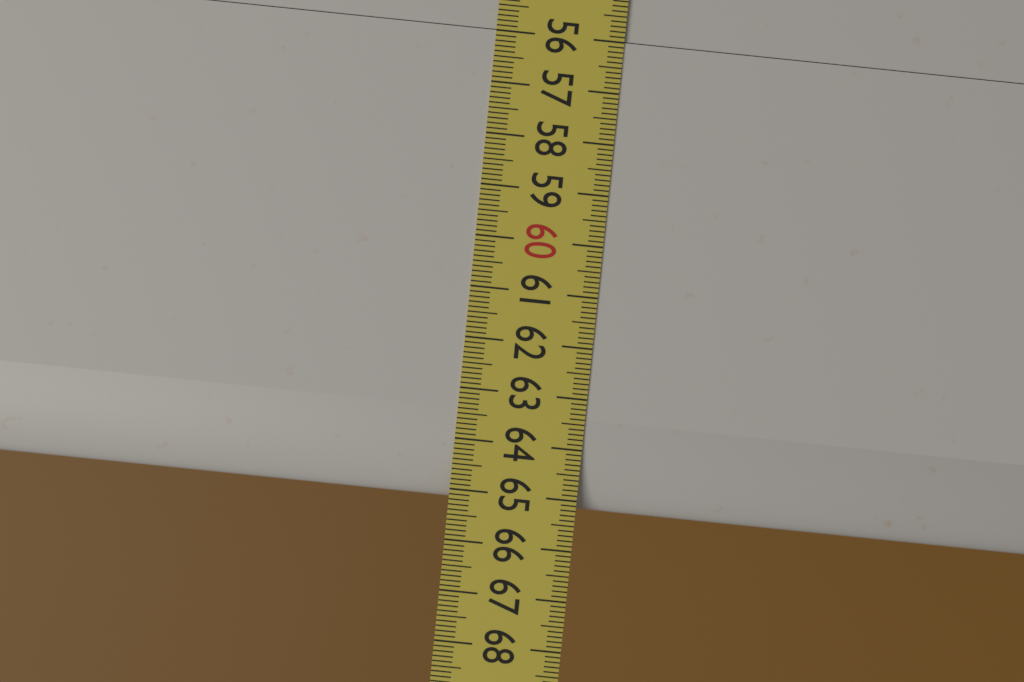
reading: 65.2 (no unit)
